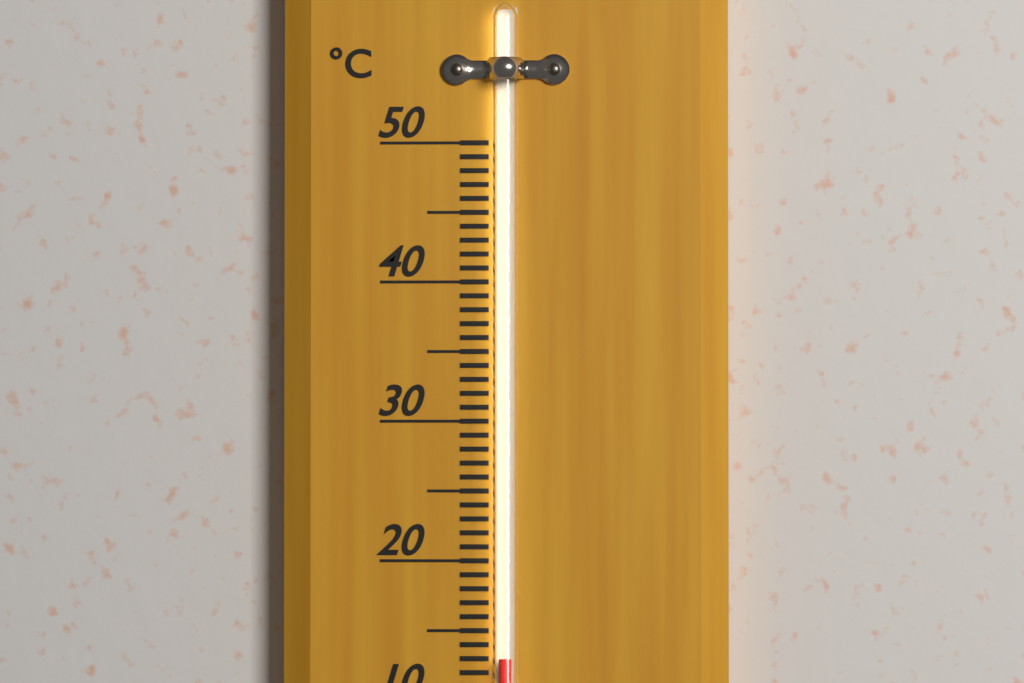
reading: 13 °C
